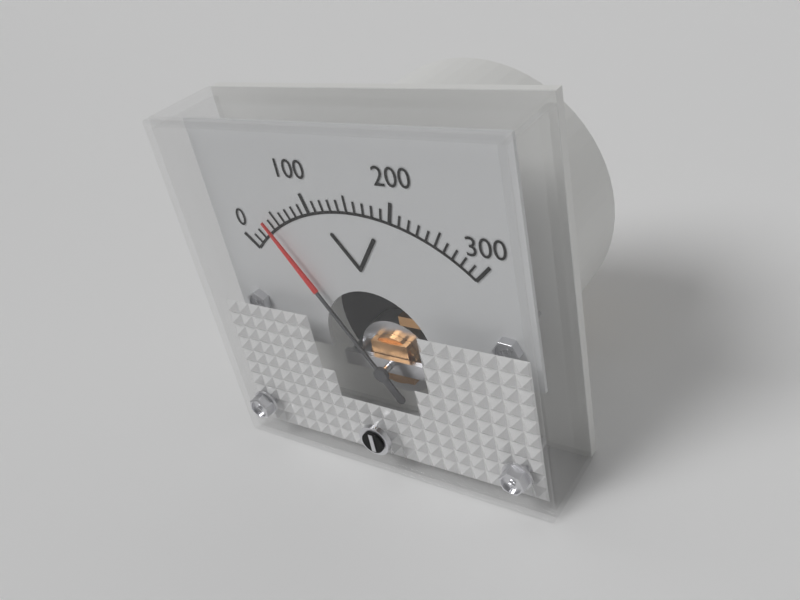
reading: 40 V
